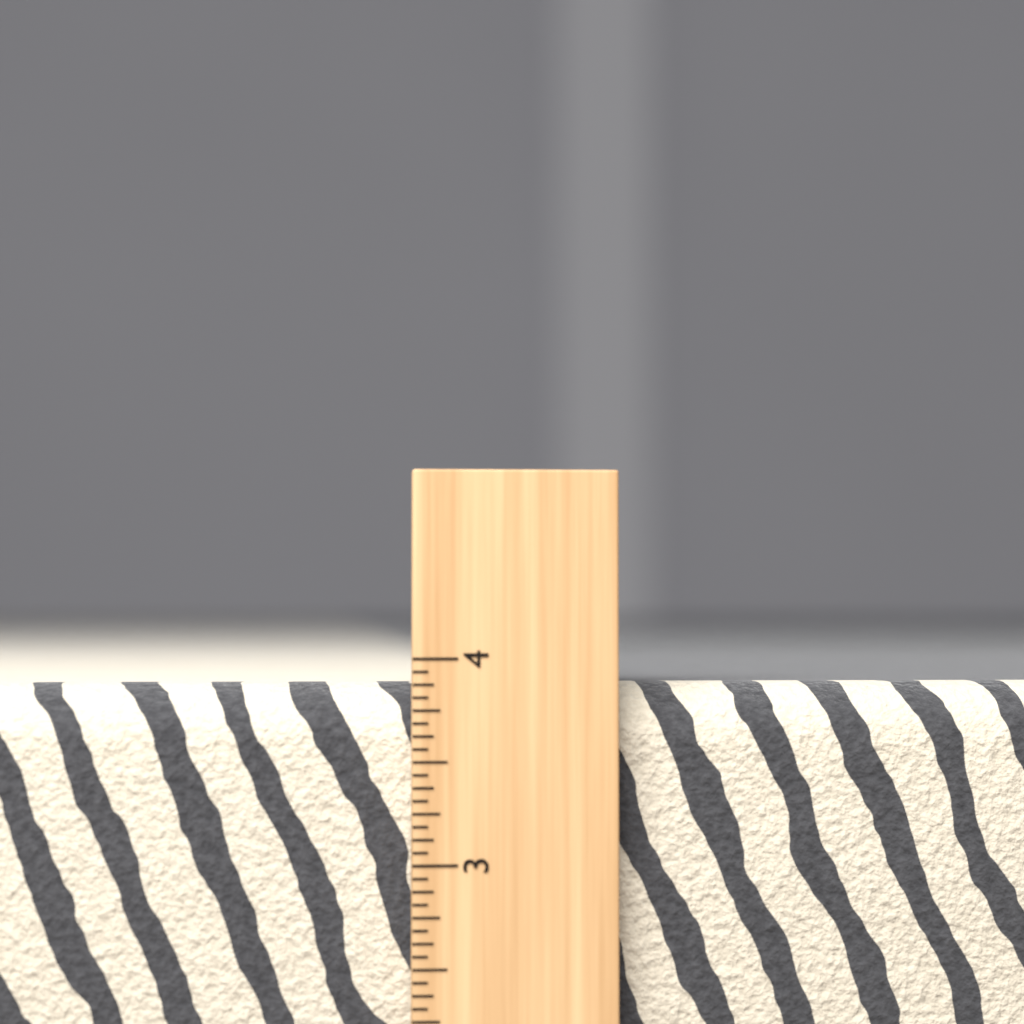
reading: 3.8750 inch
